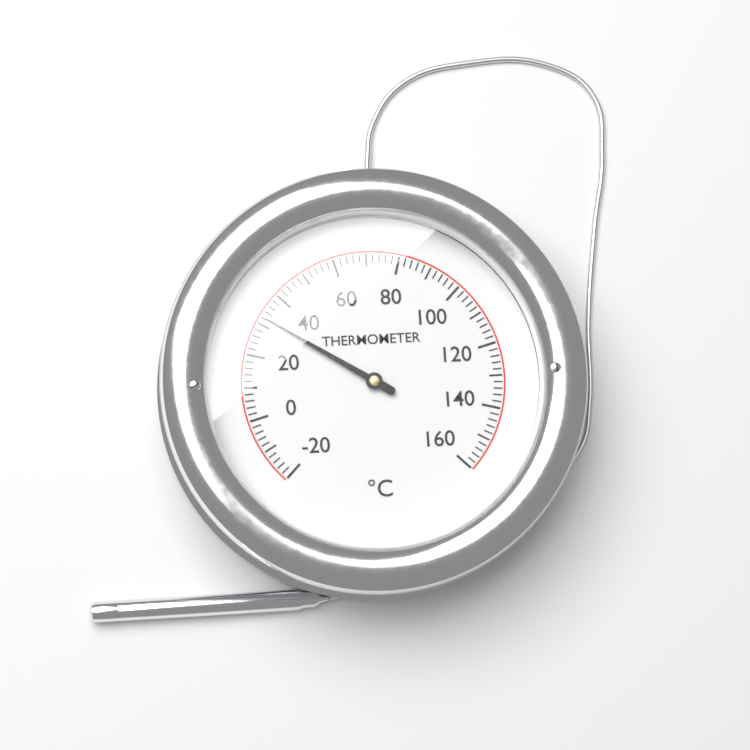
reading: 32 °C
